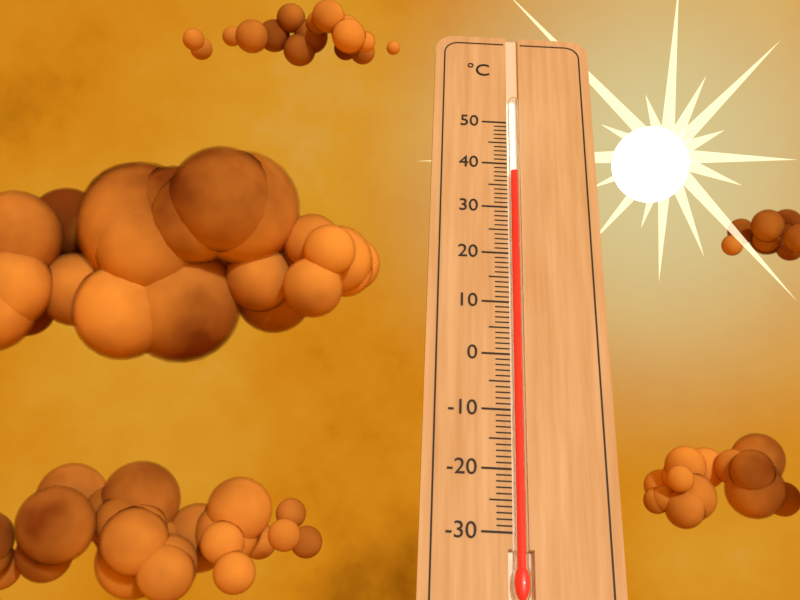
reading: 38 °C
